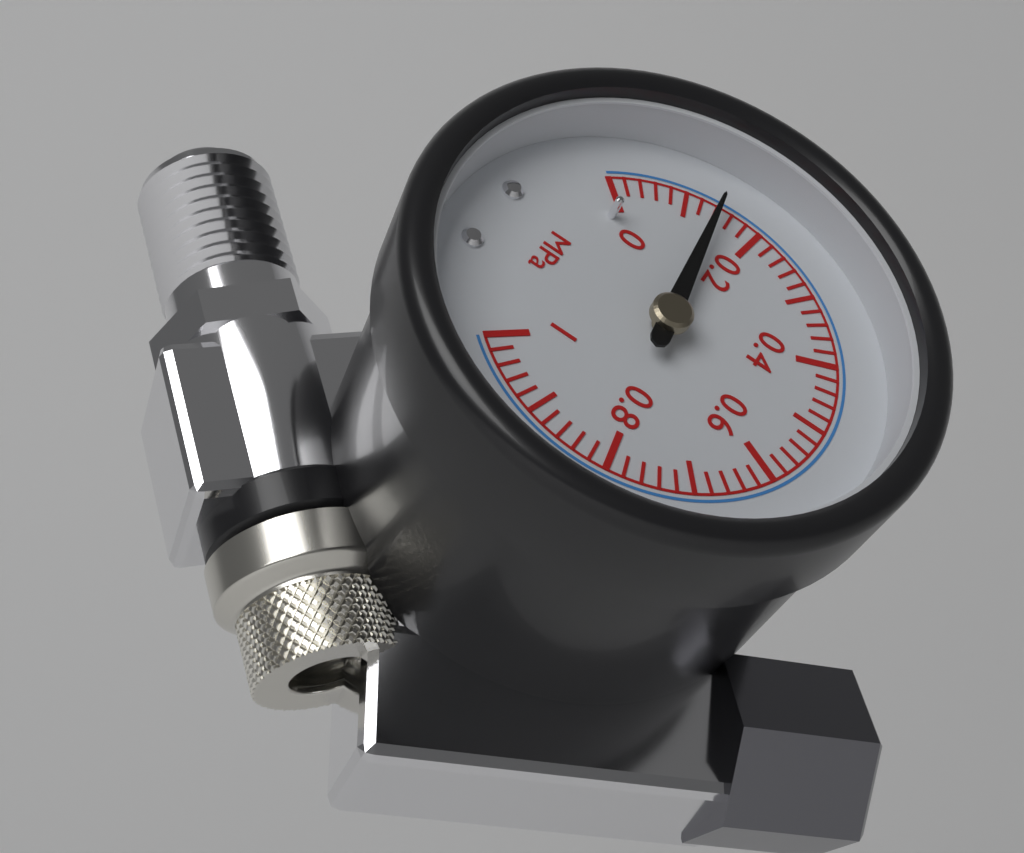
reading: 0.14 MPa
